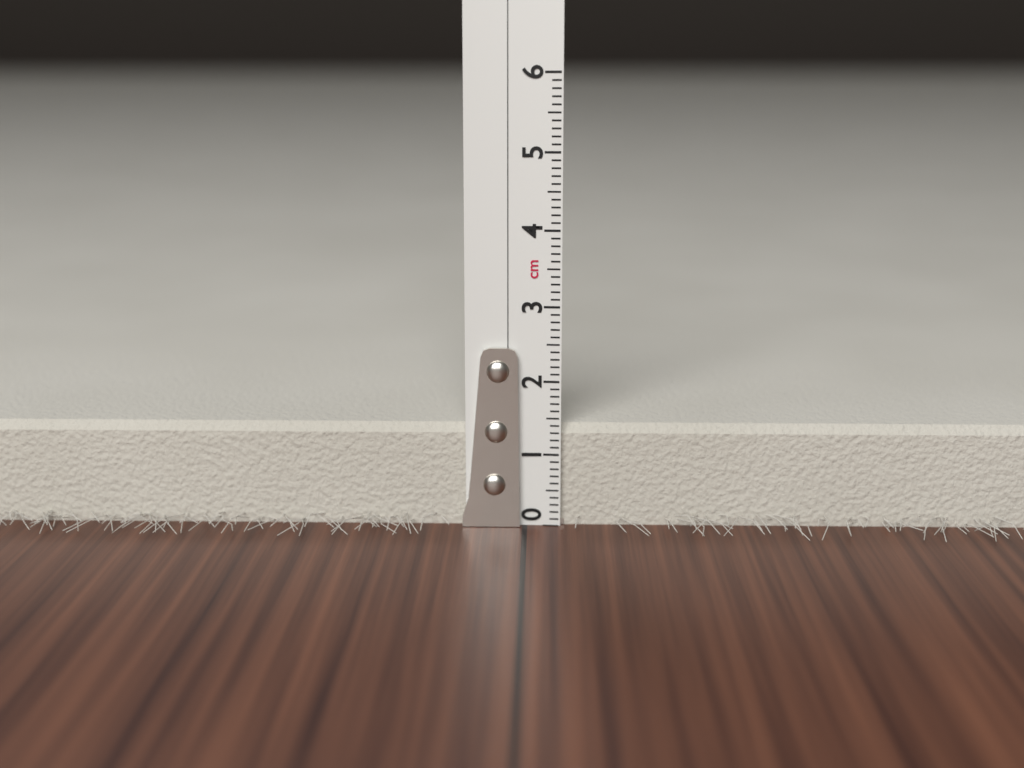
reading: 1.4 cm
